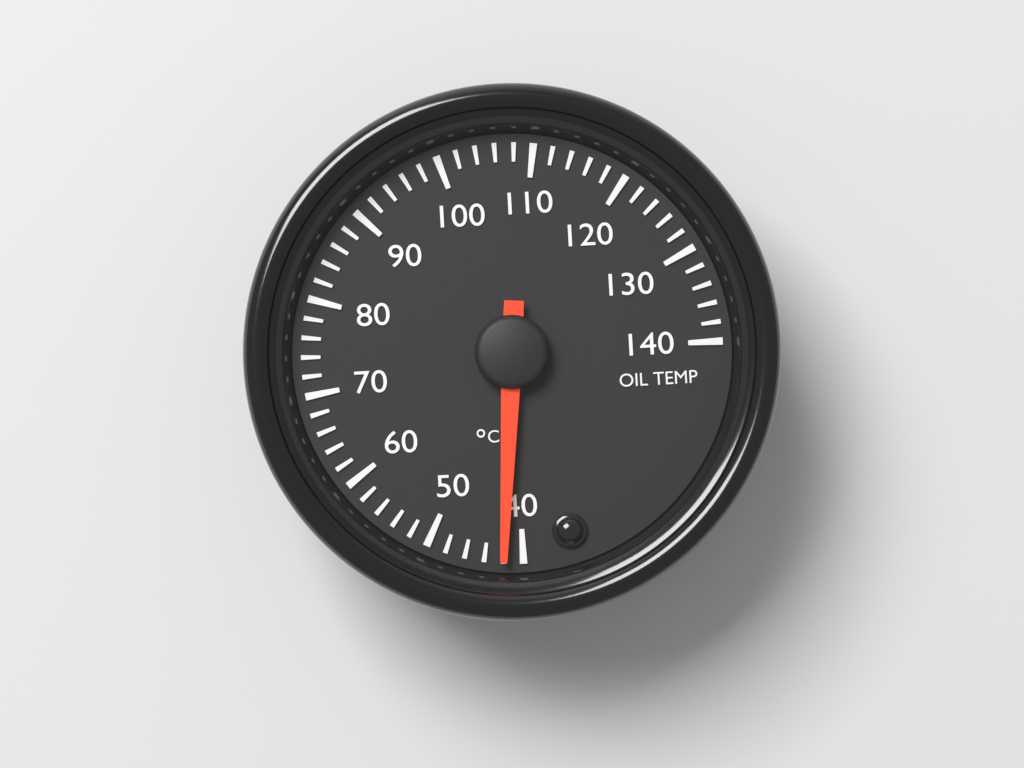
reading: 42 °C
